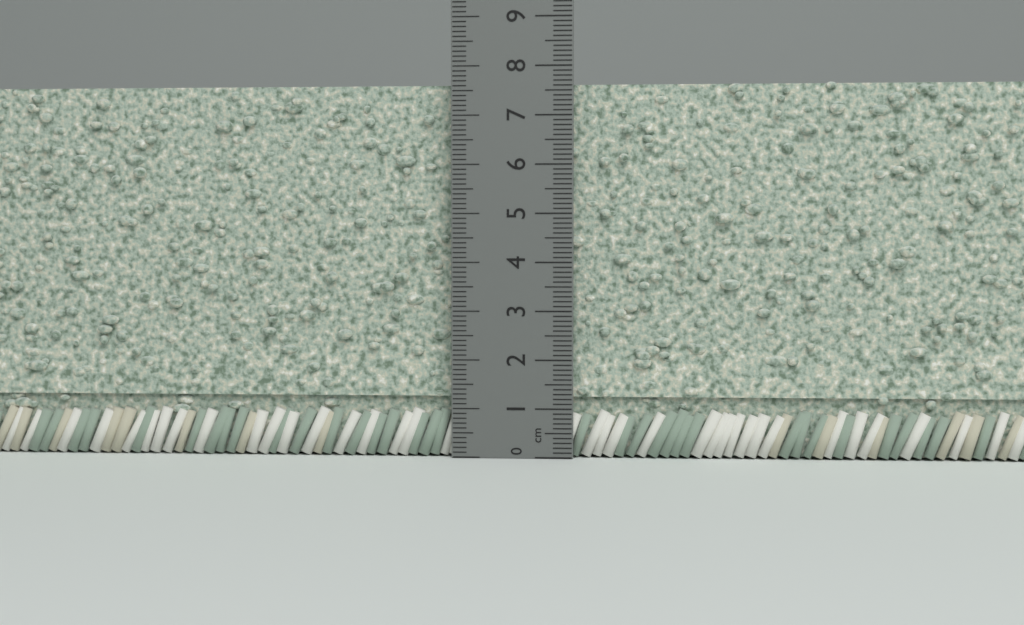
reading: 7.7 cm
